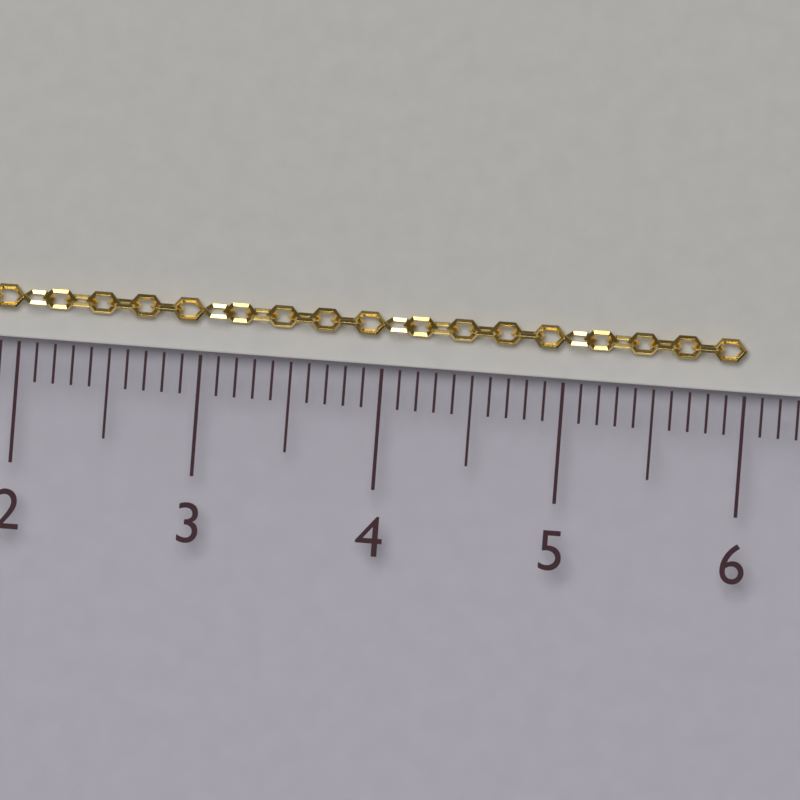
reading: 6.0 cm
